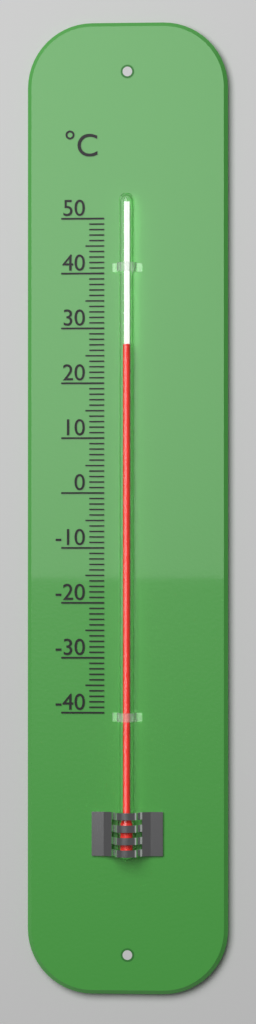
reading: 27 °C
